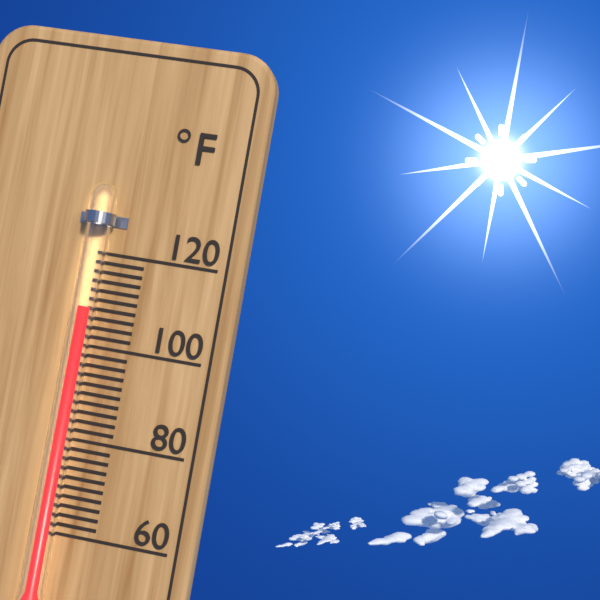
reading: 108 °F
